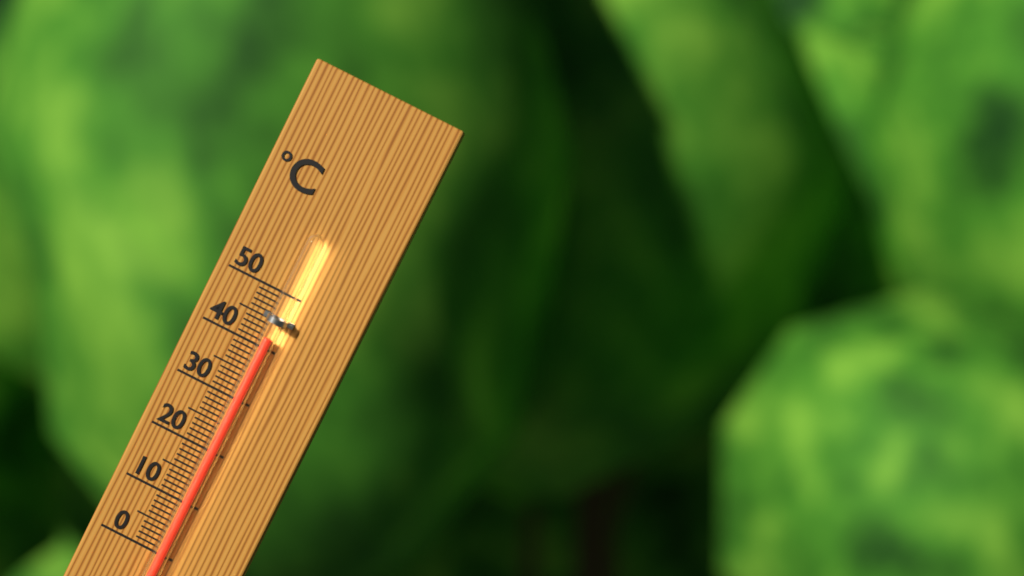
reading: 42 °C
